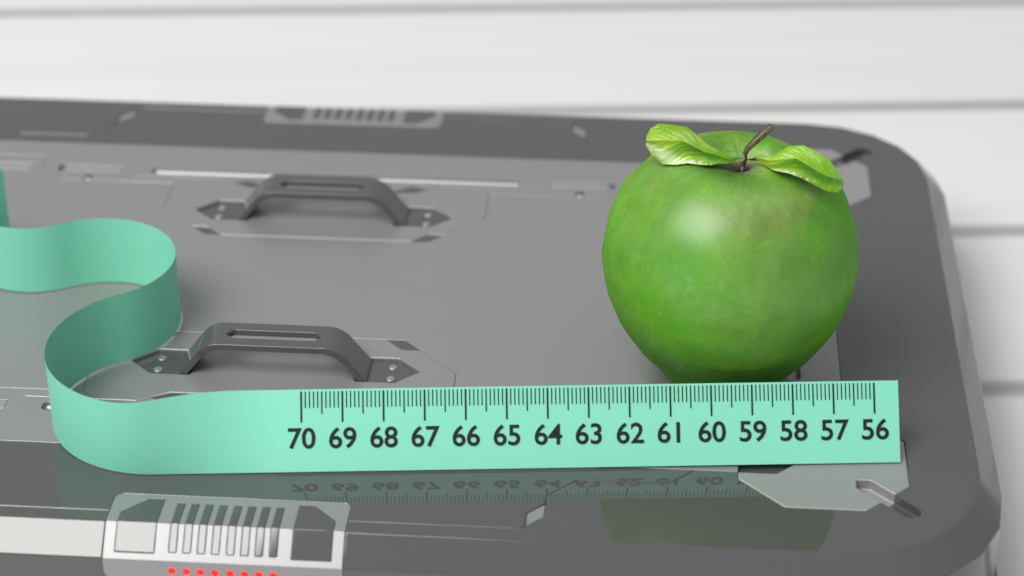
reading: 62.5 (no unit)
